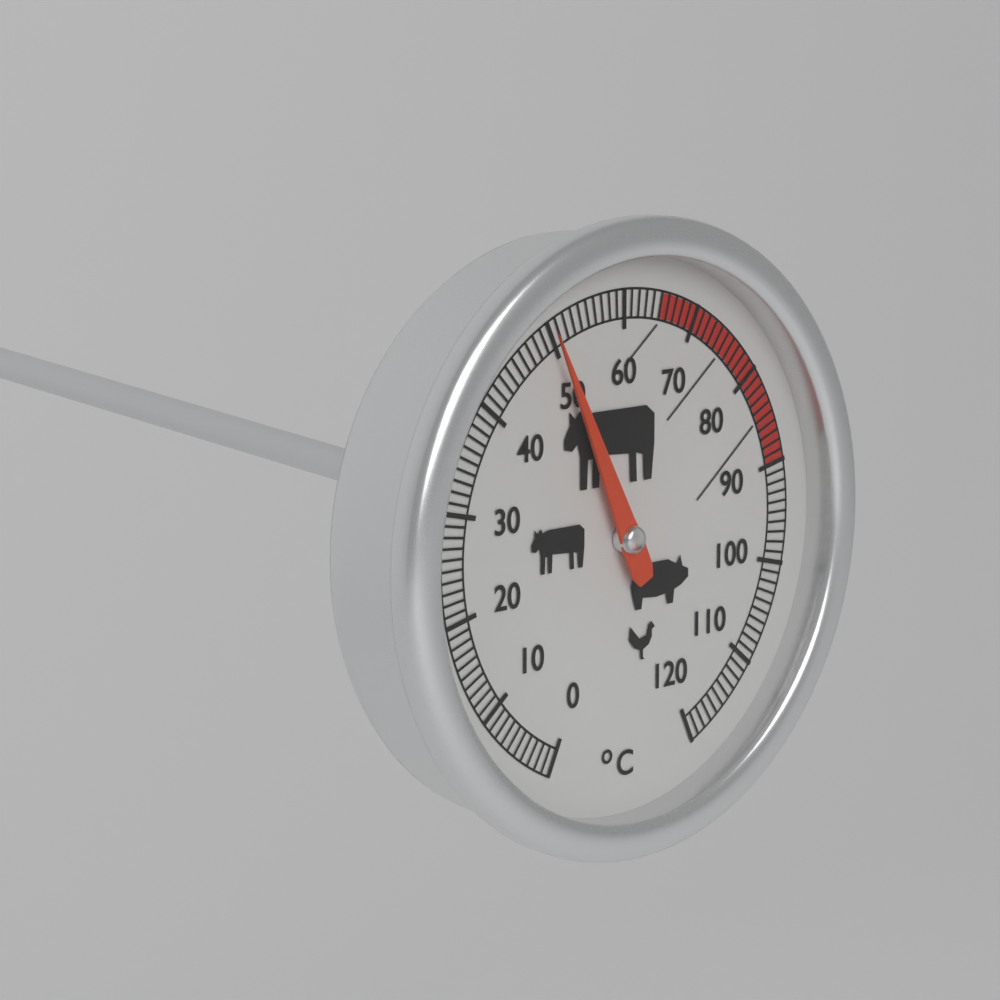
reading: 50 °C
